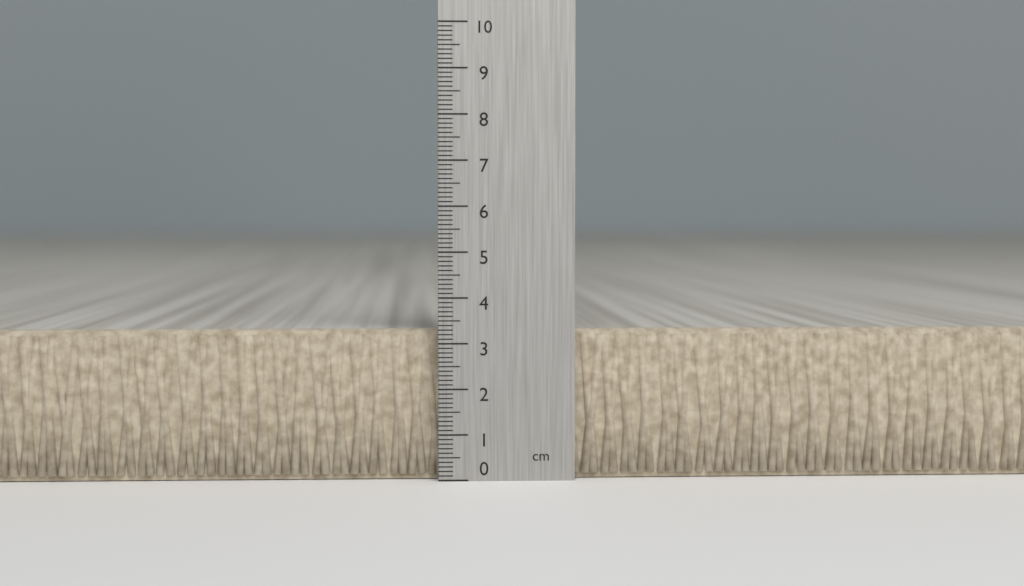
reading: 3.3 cm
